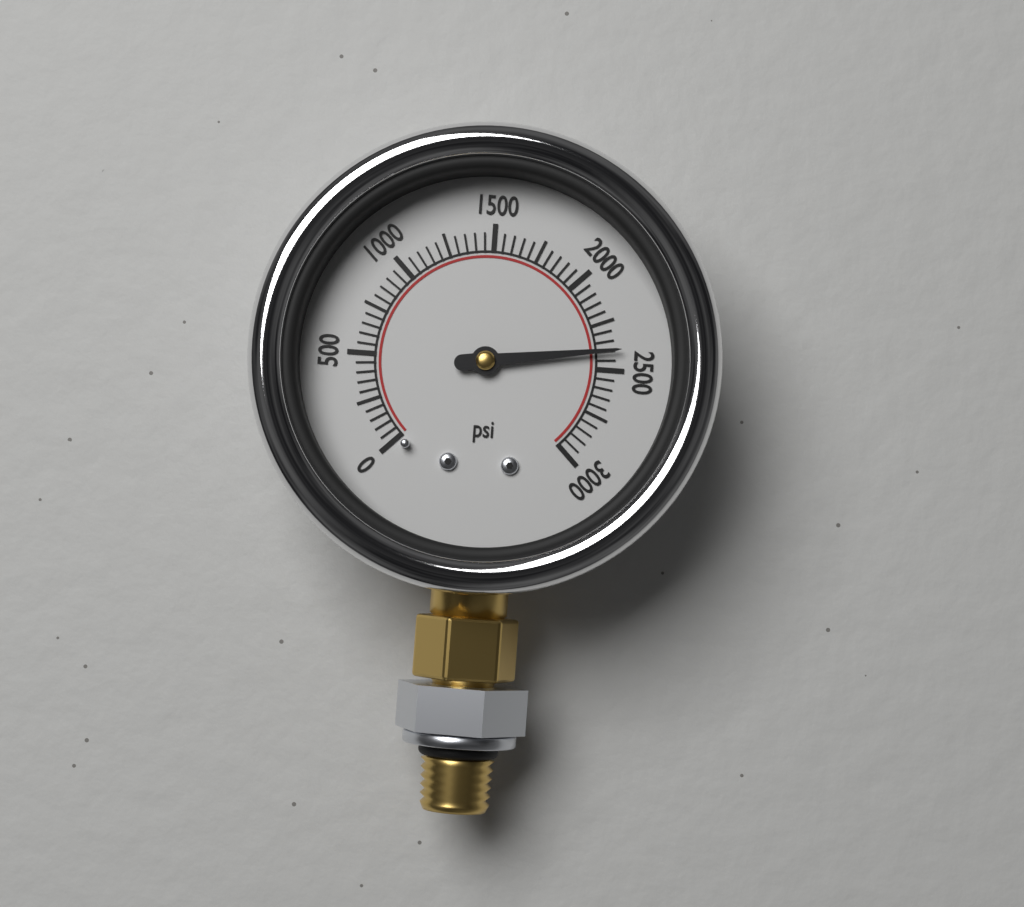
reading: 2400 psi
